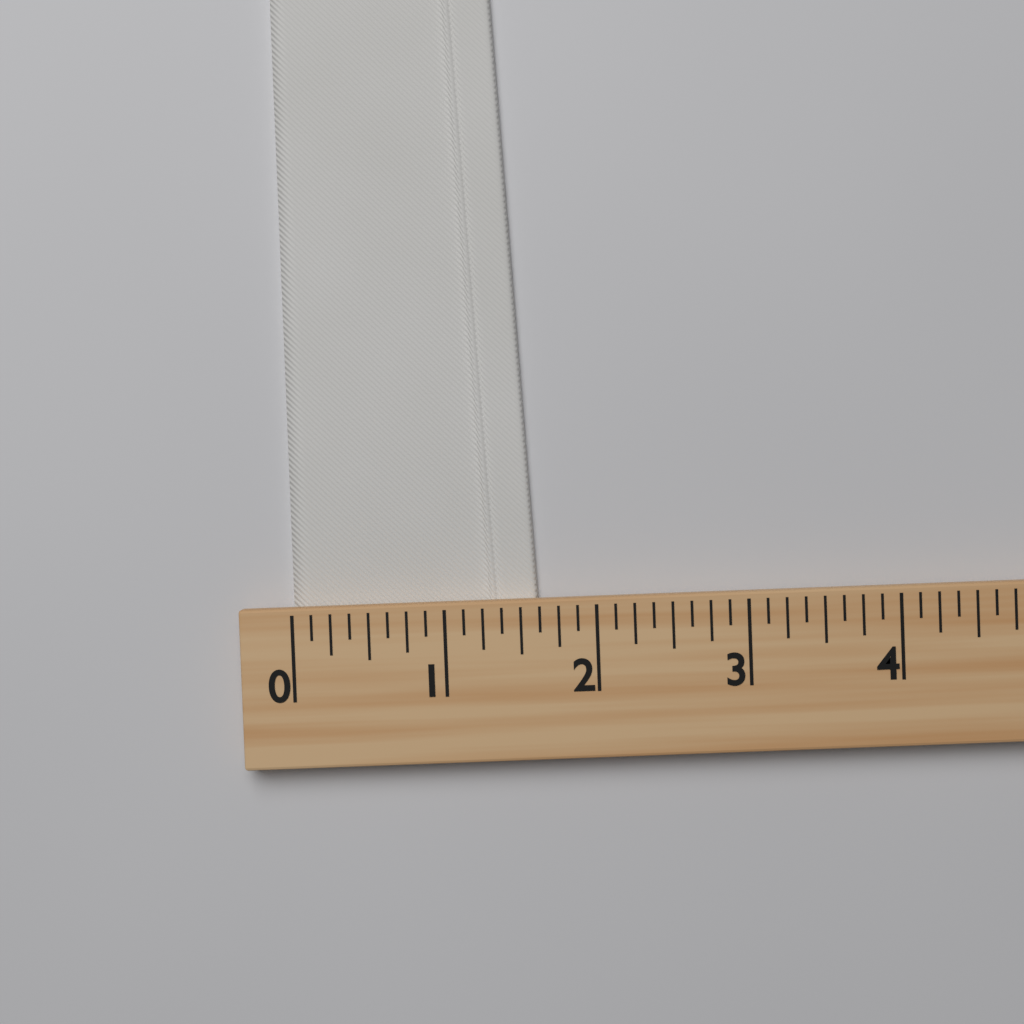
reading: 1.625 (no unit)
